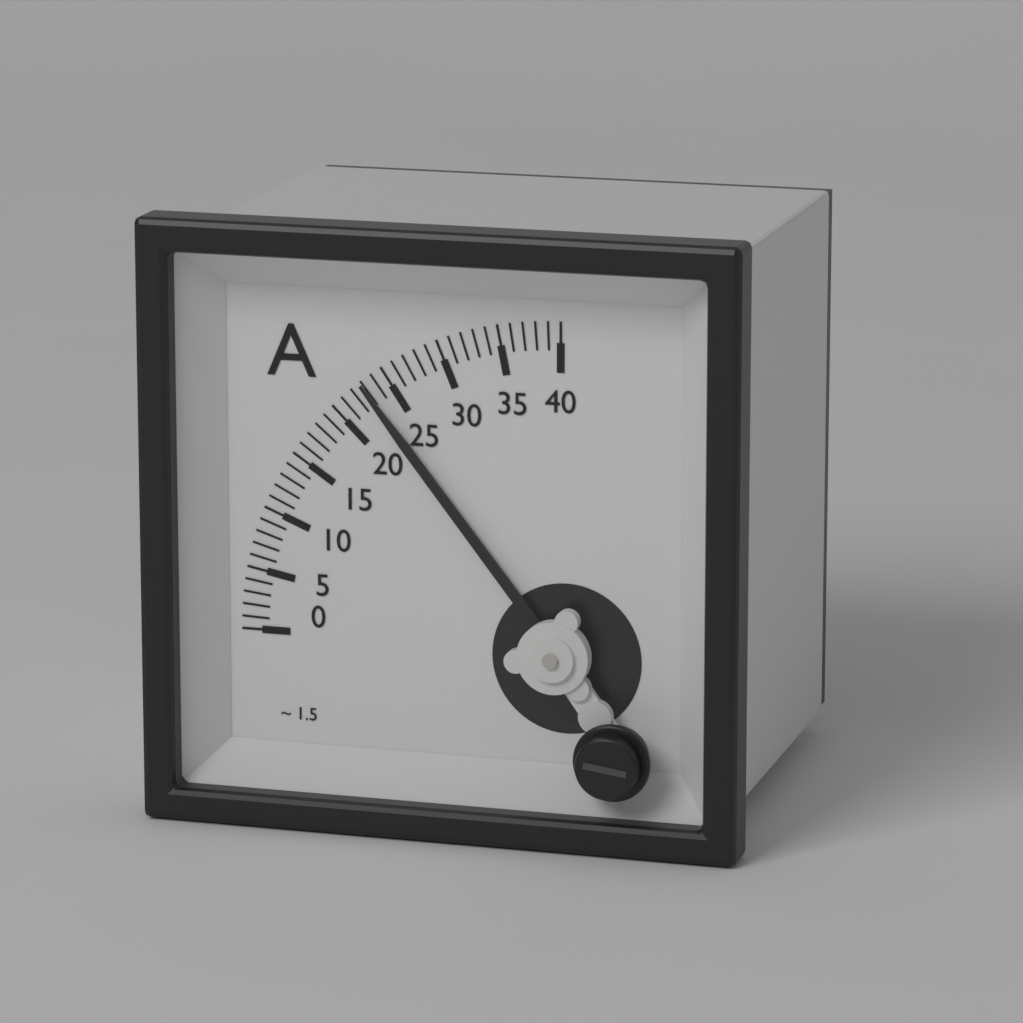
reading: 23 A
